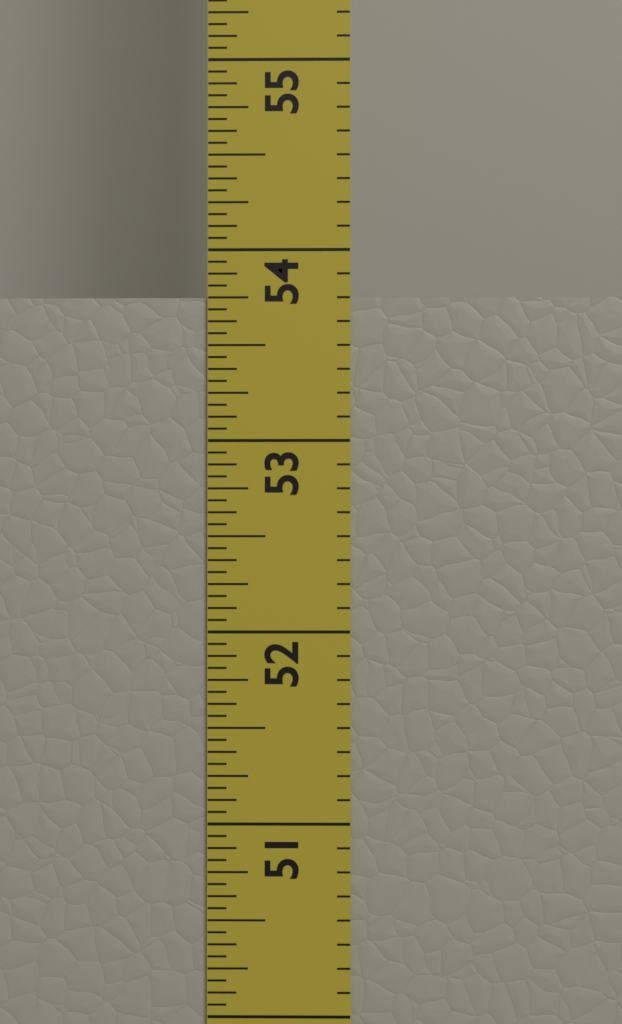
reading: 53.7500 in
